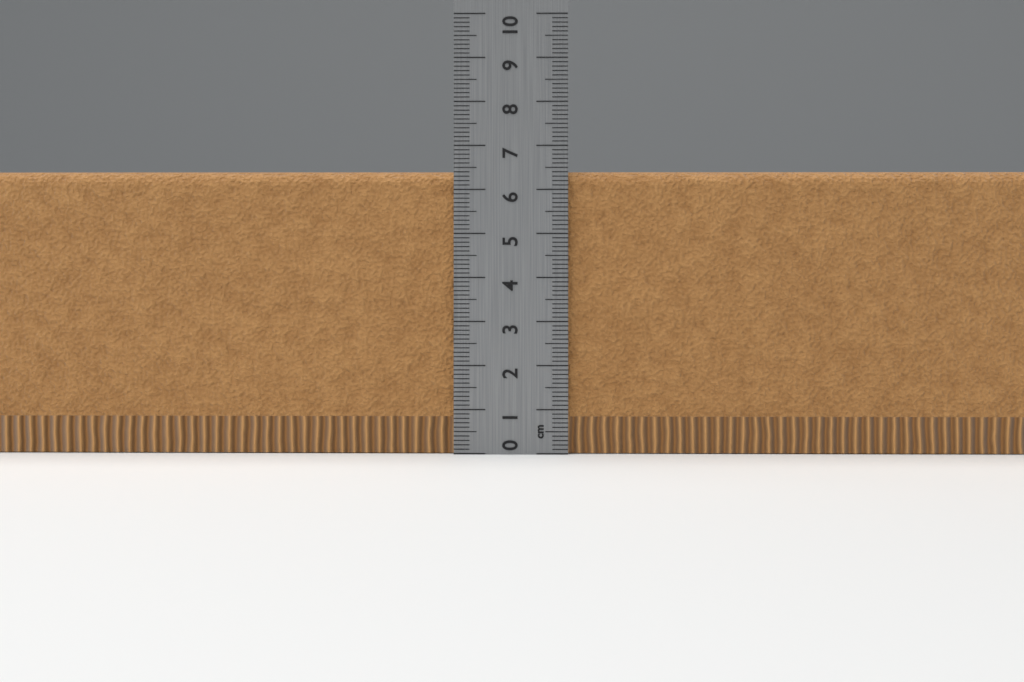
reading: 6.4 cm
